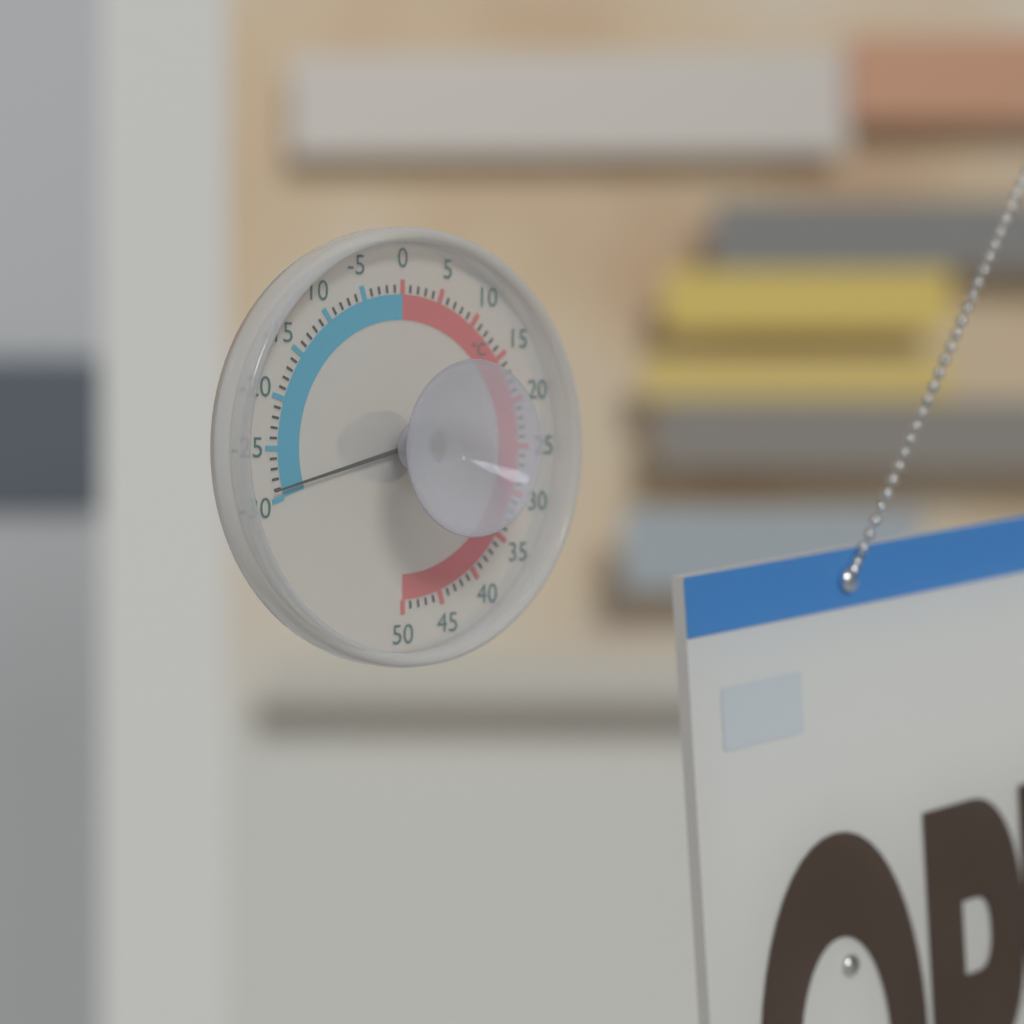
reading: -29 °C
